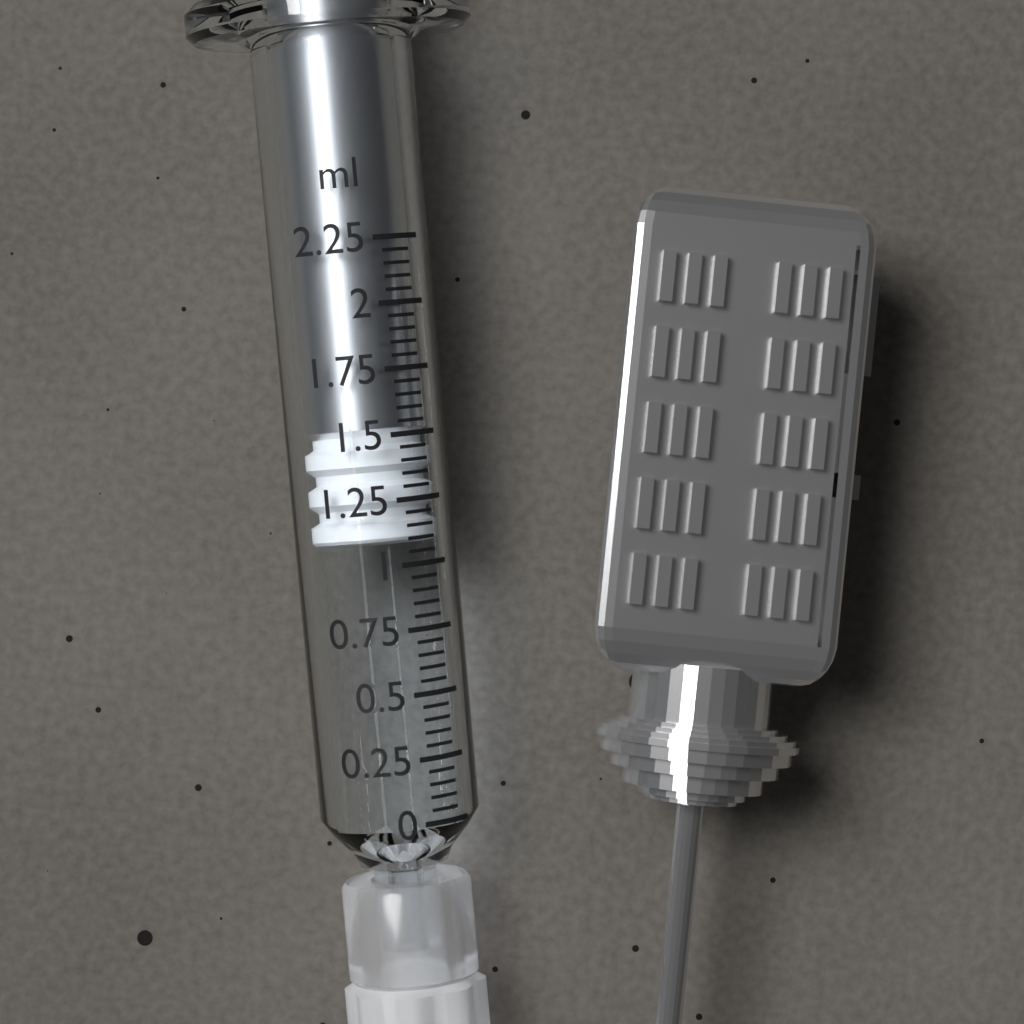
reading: 1.10 ml
